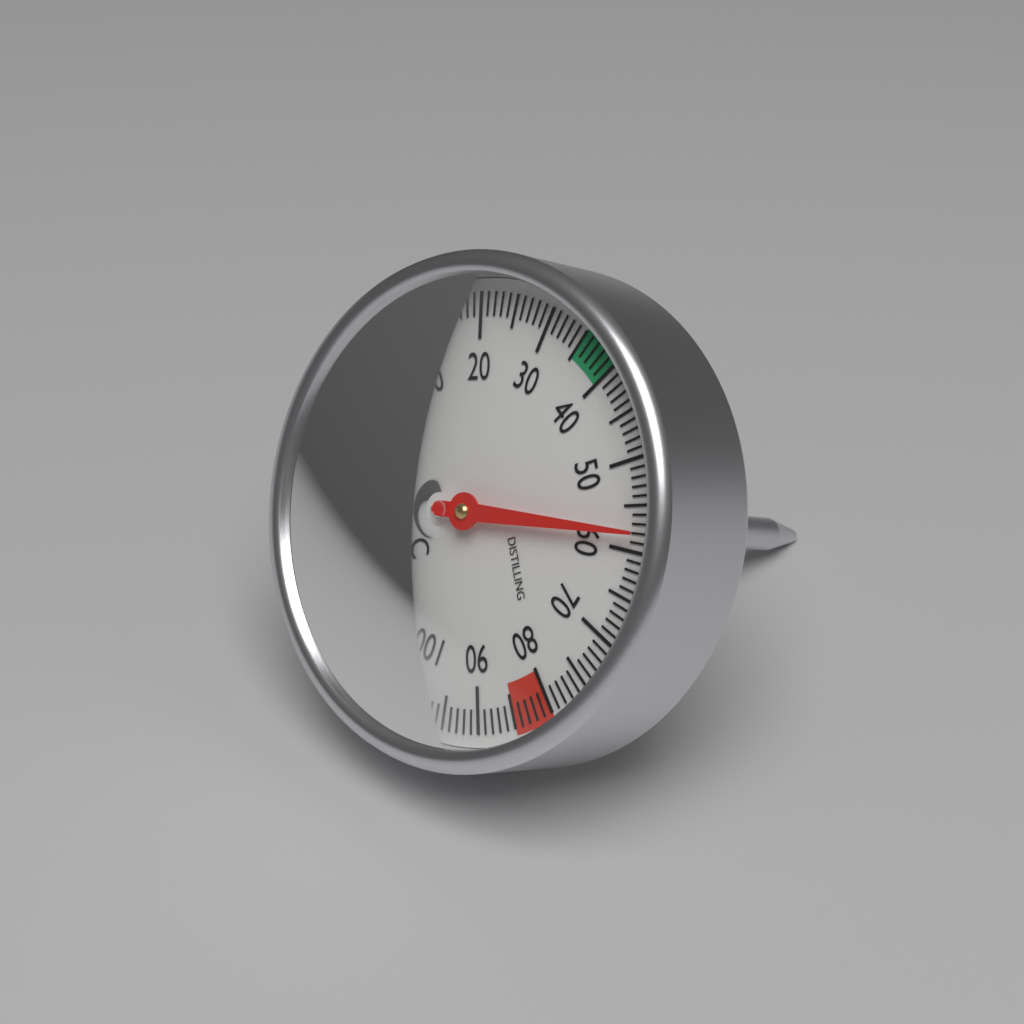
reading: 58 °C
